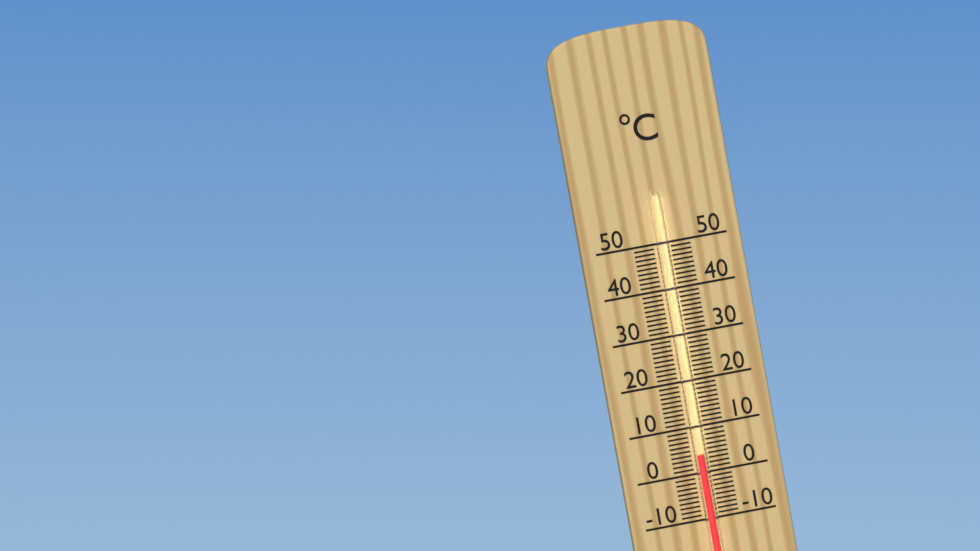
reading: 4 °C
